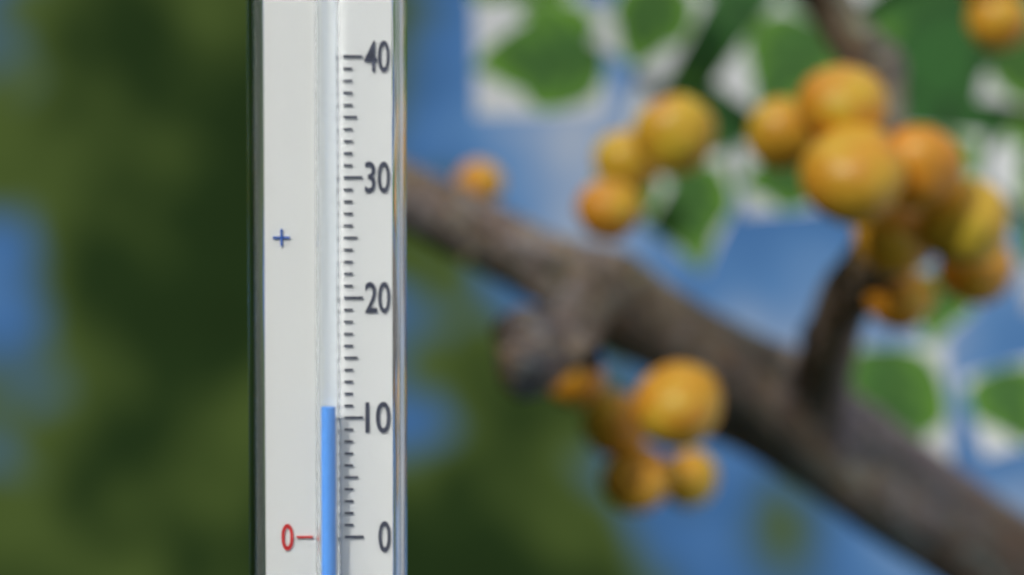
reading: 11 (no unit)
